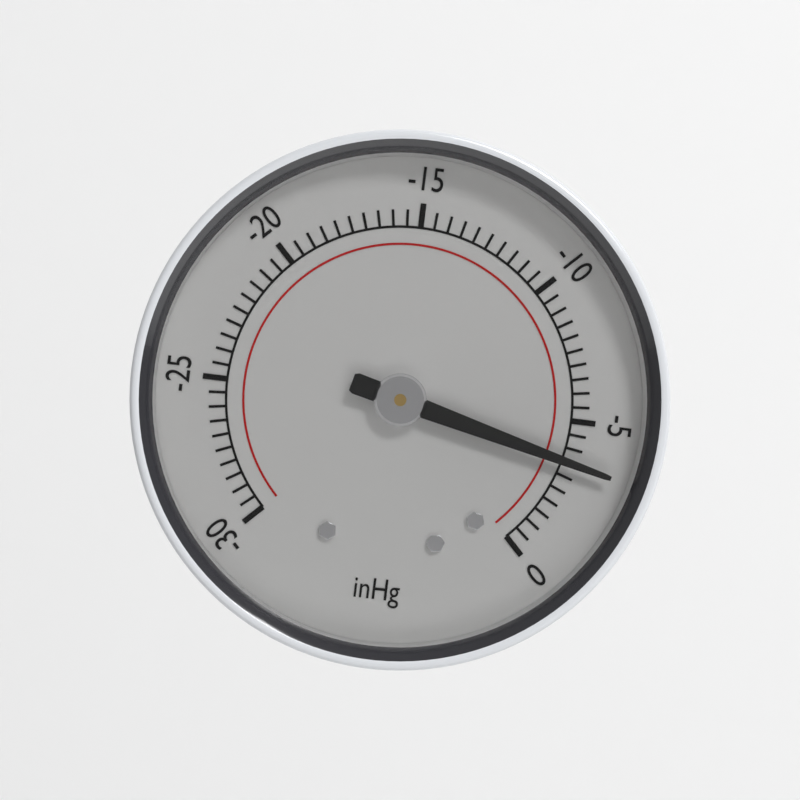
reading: -3.5 inHg
